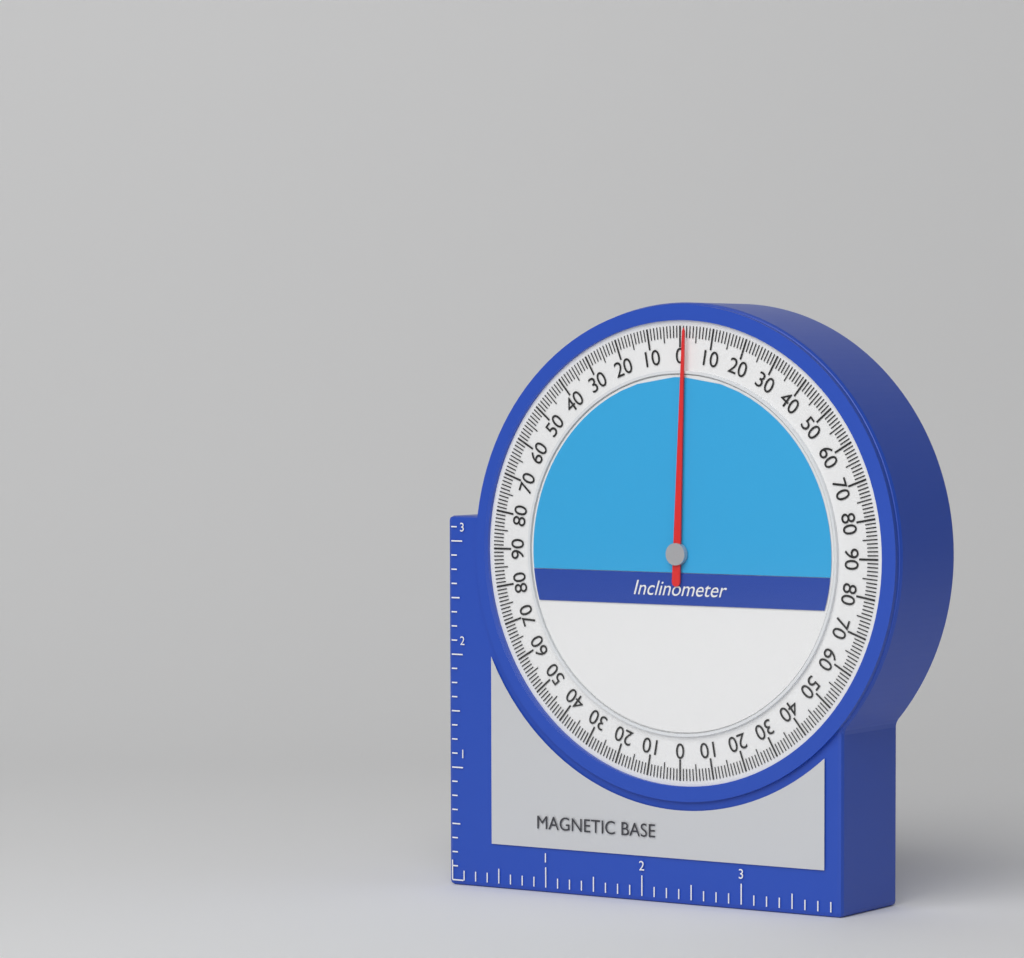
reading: 2 (no unit)
